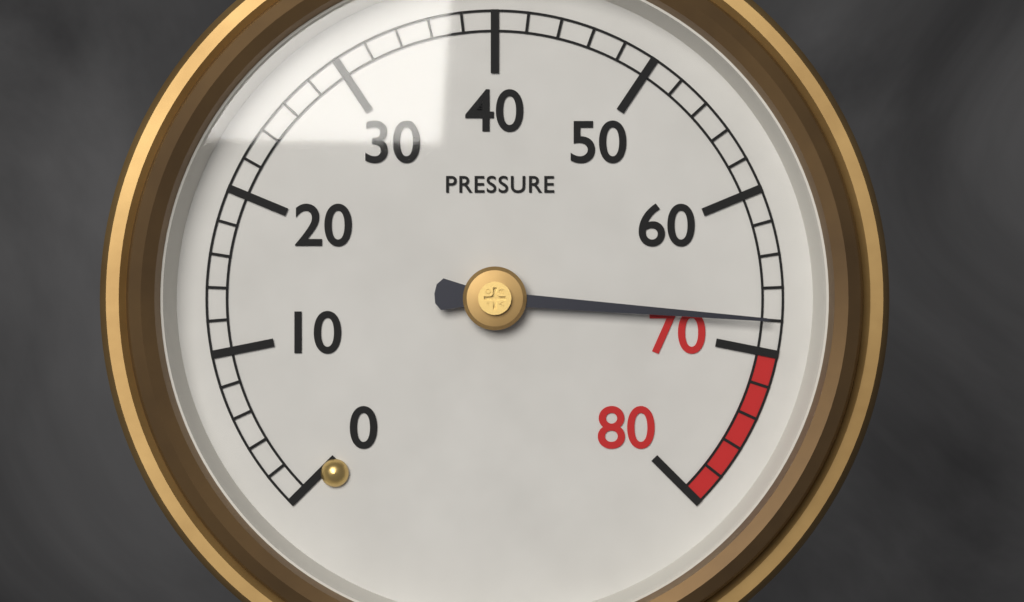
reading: 68 (no unit)
